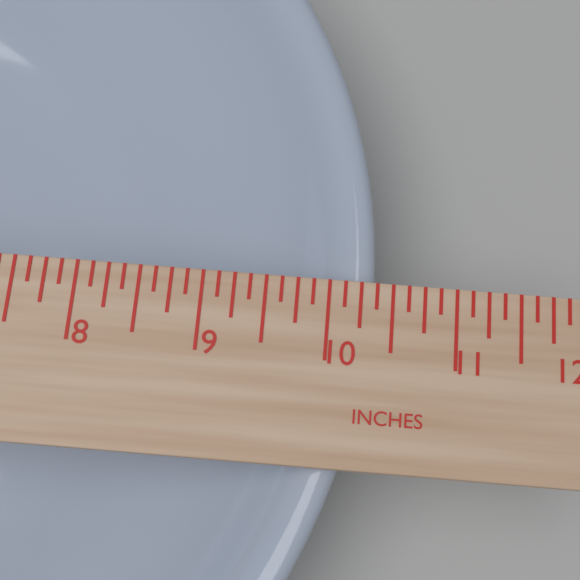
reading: 10.375 in
